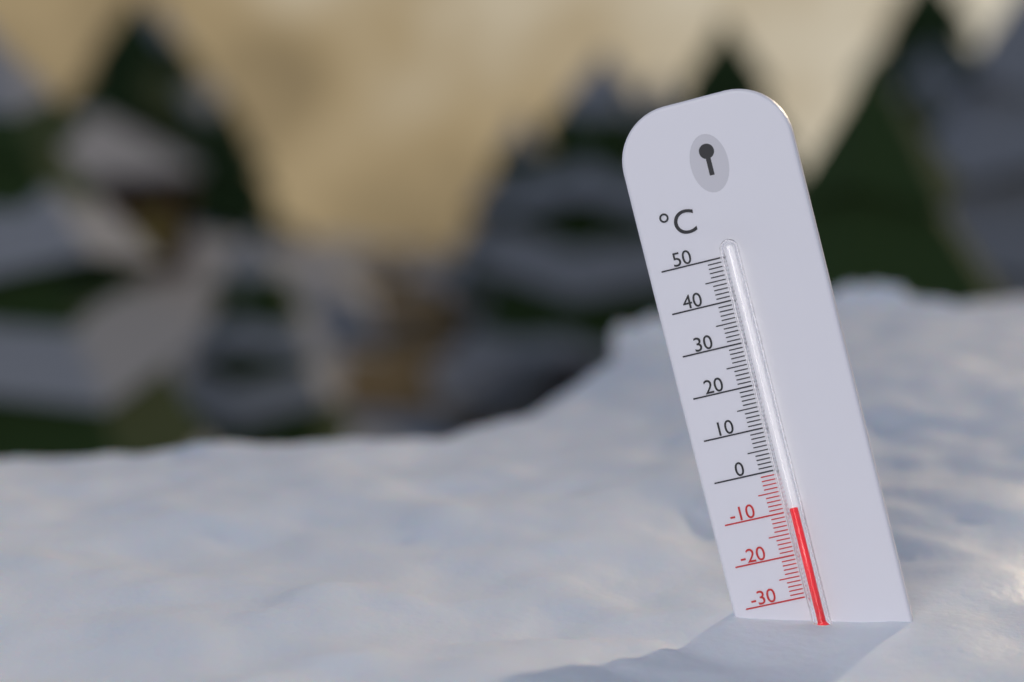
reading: -9 °C
